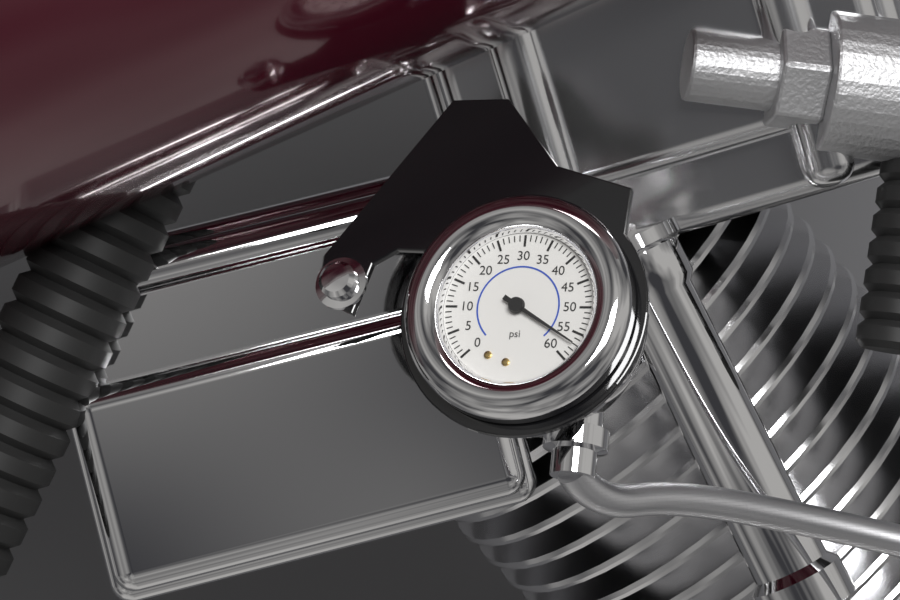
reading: 57 psi
